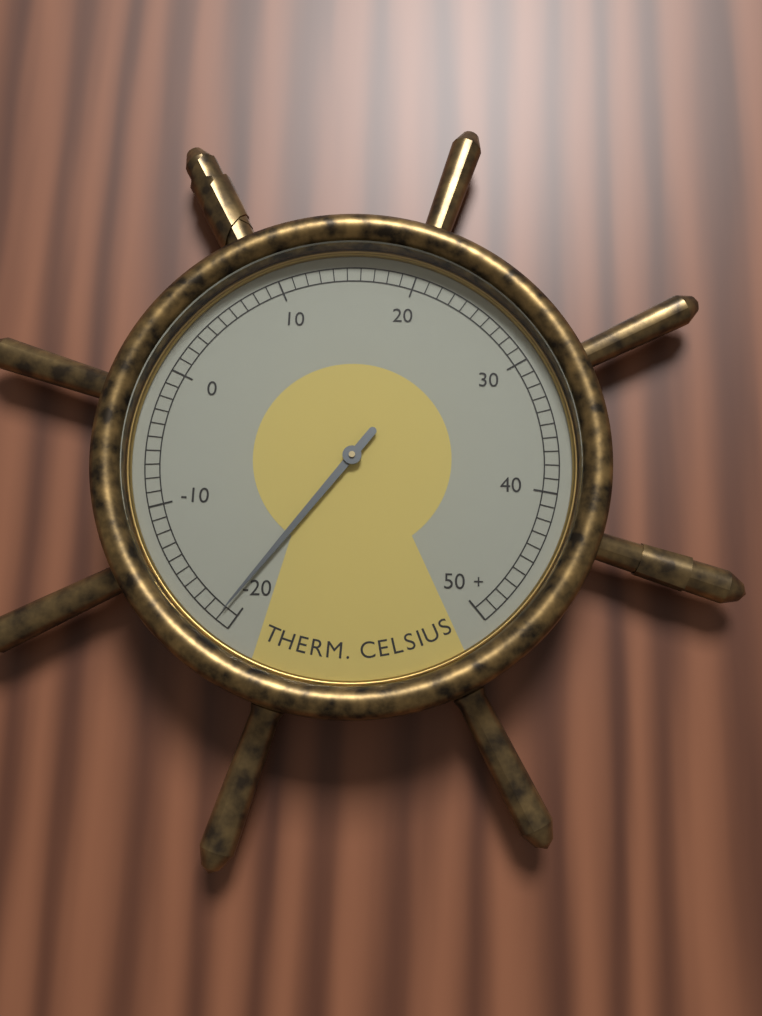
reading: -19 °C
